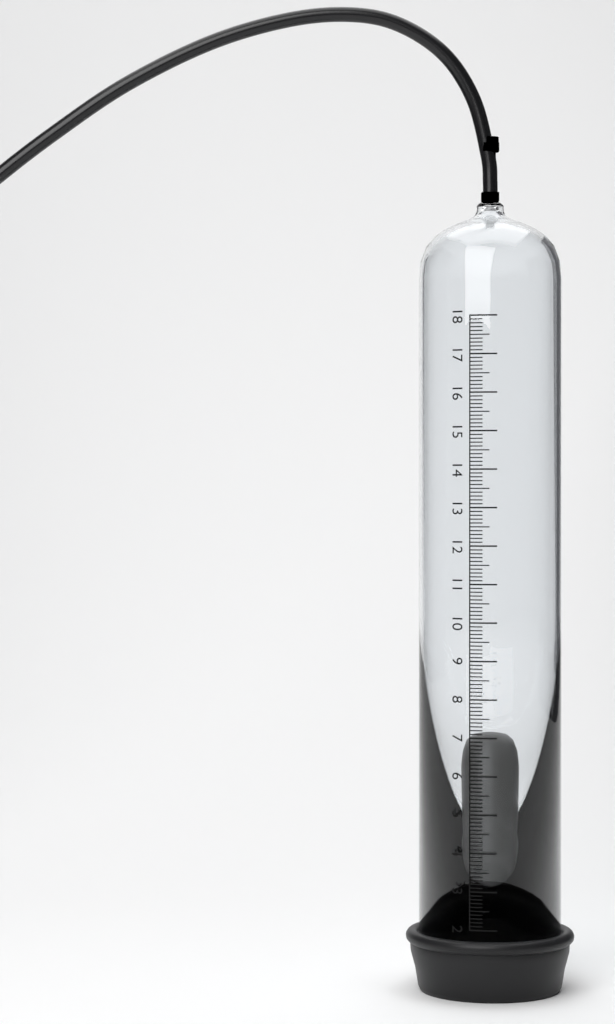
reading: 7.4 (no unit)
